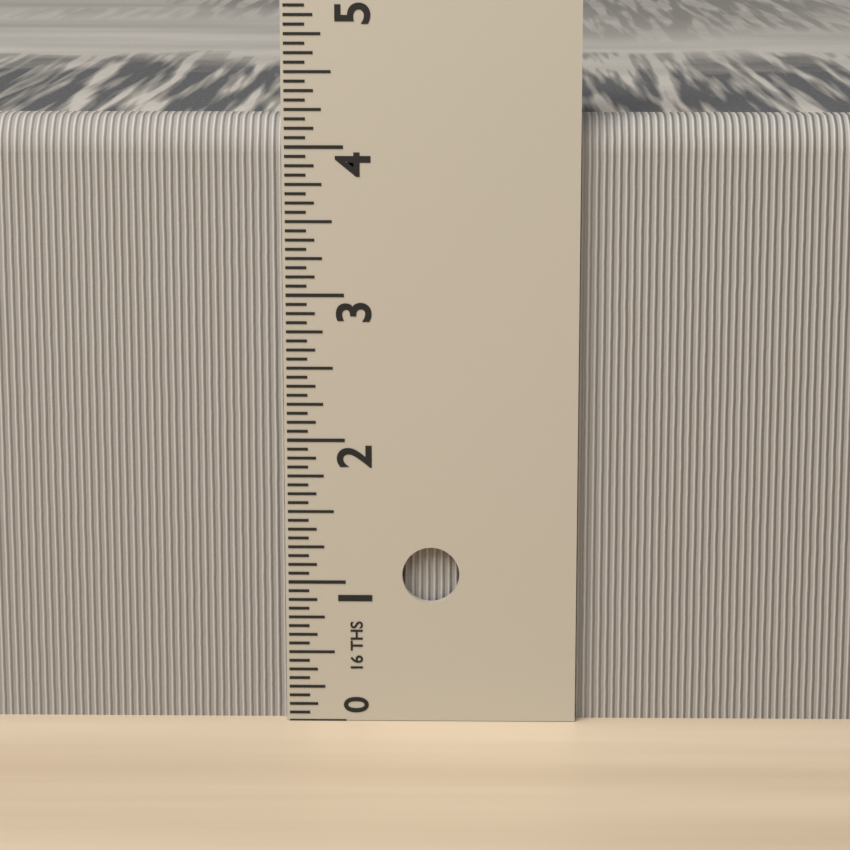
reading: 4.1875 in
